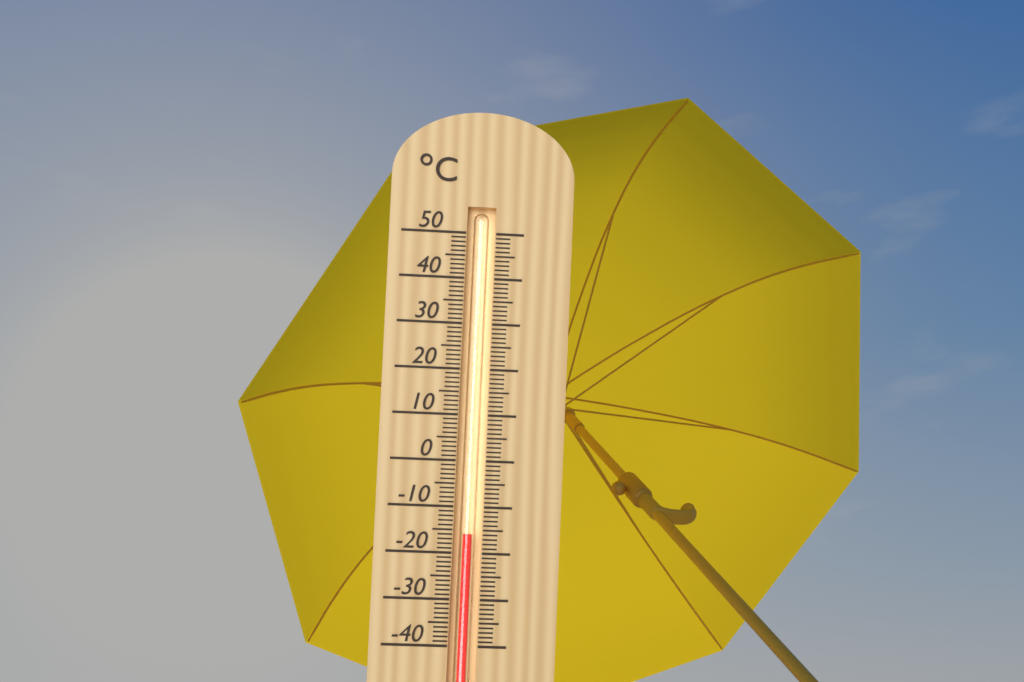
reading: -16 °C
